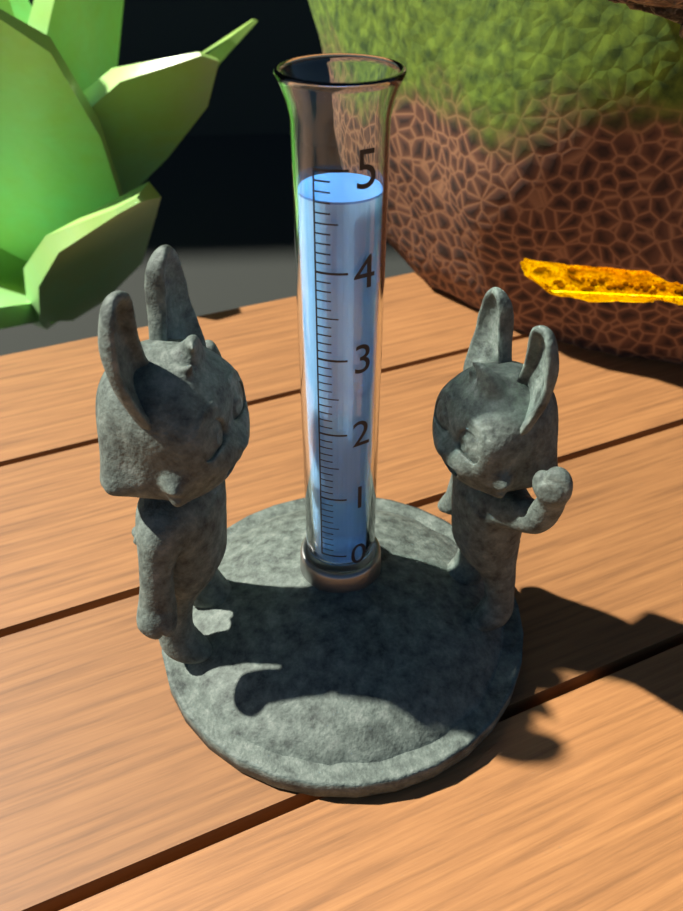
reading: 4.7 (no unit)
